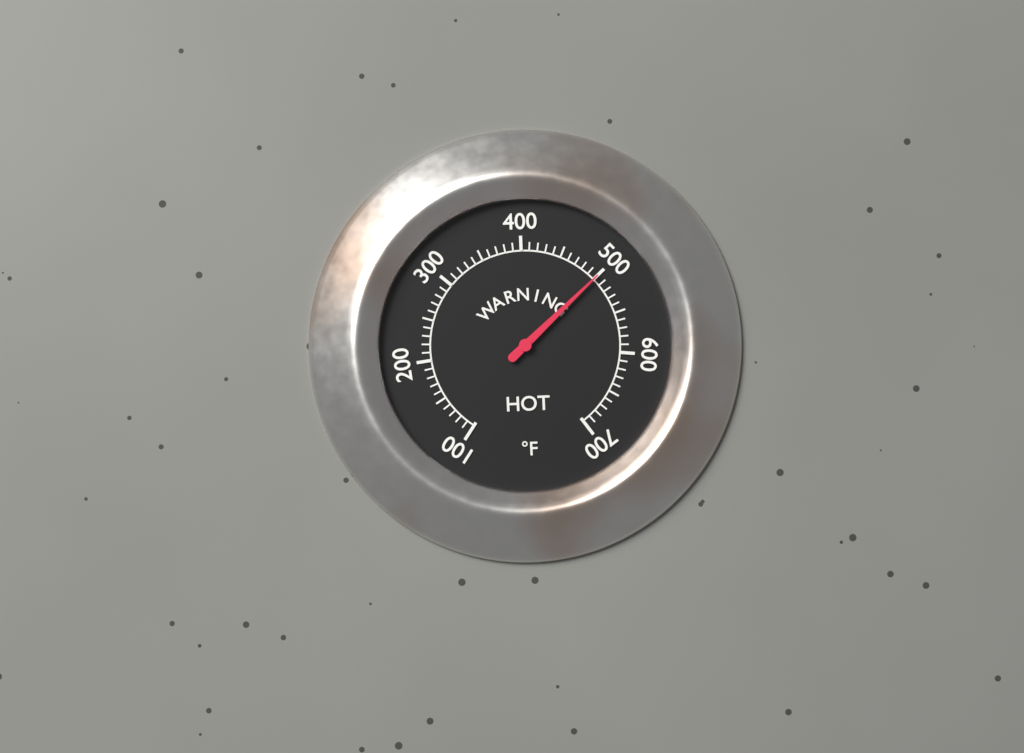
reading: 500 °F
